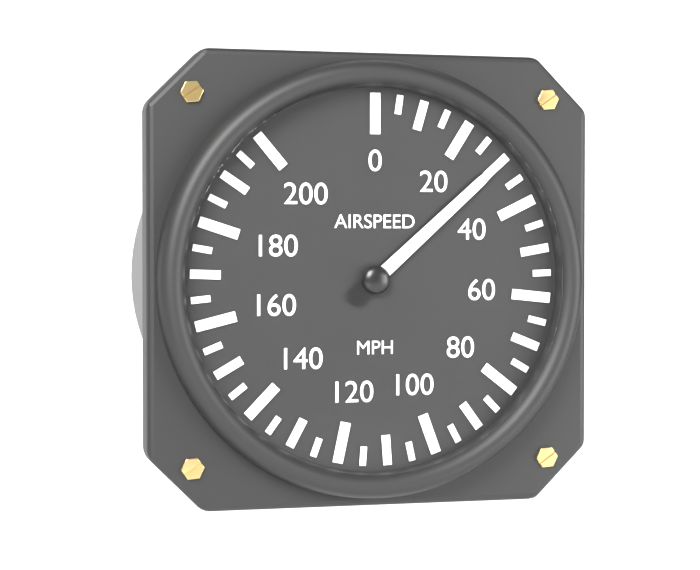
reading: 30 mph
